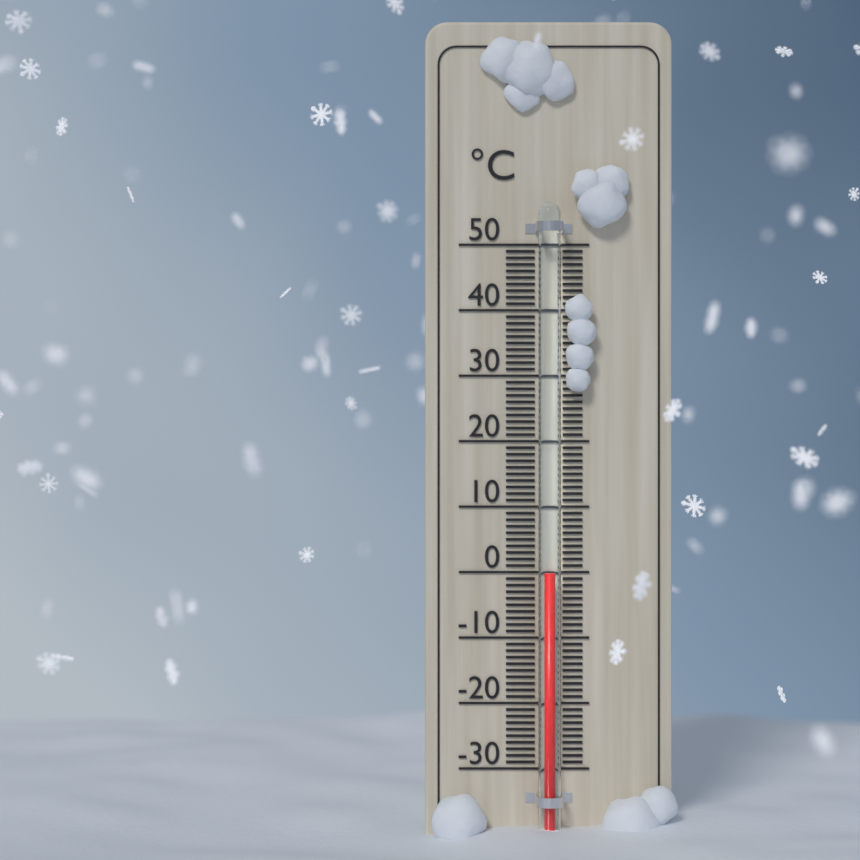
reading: 0 °C
